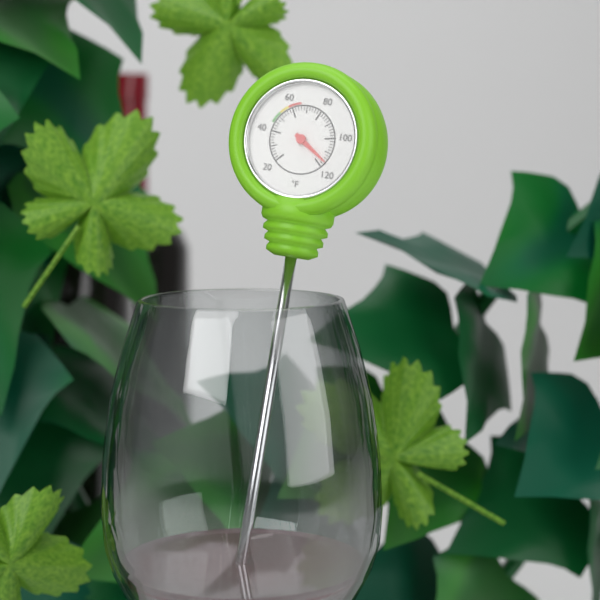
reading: 116 °F
